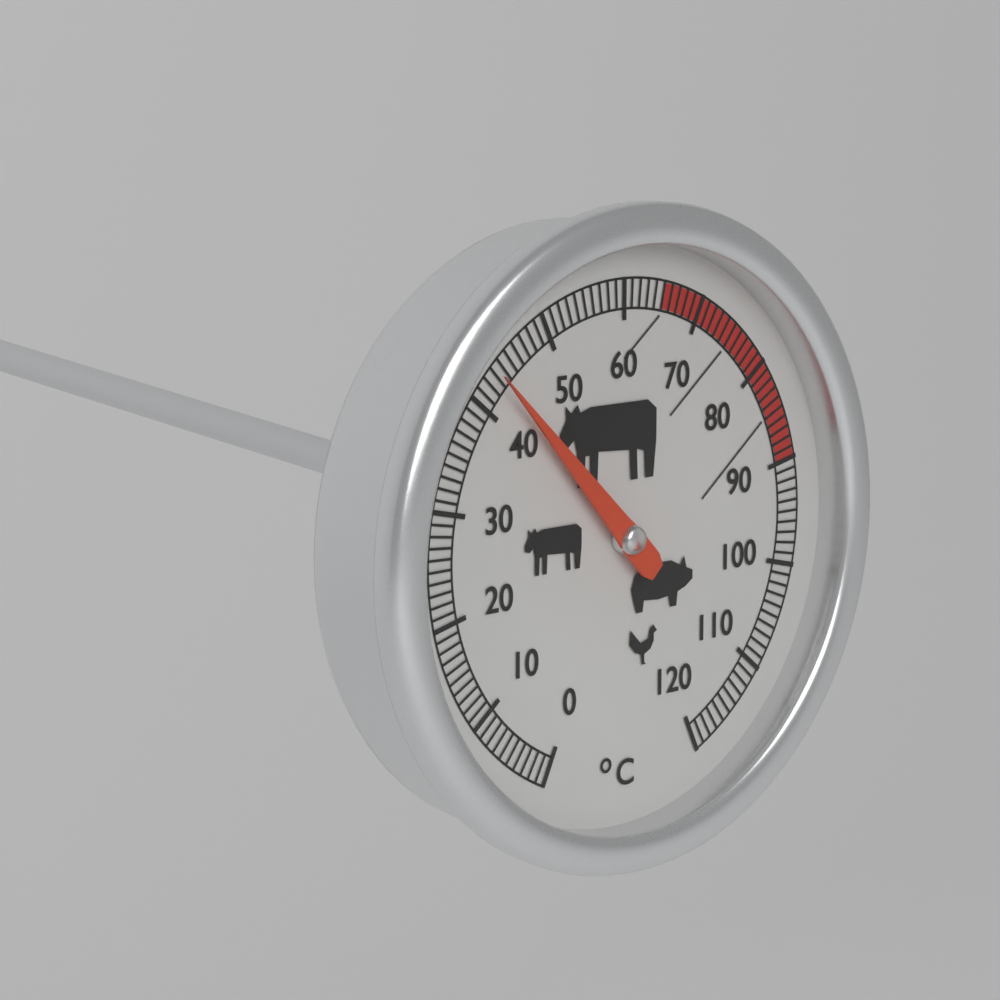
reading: 43 °C
